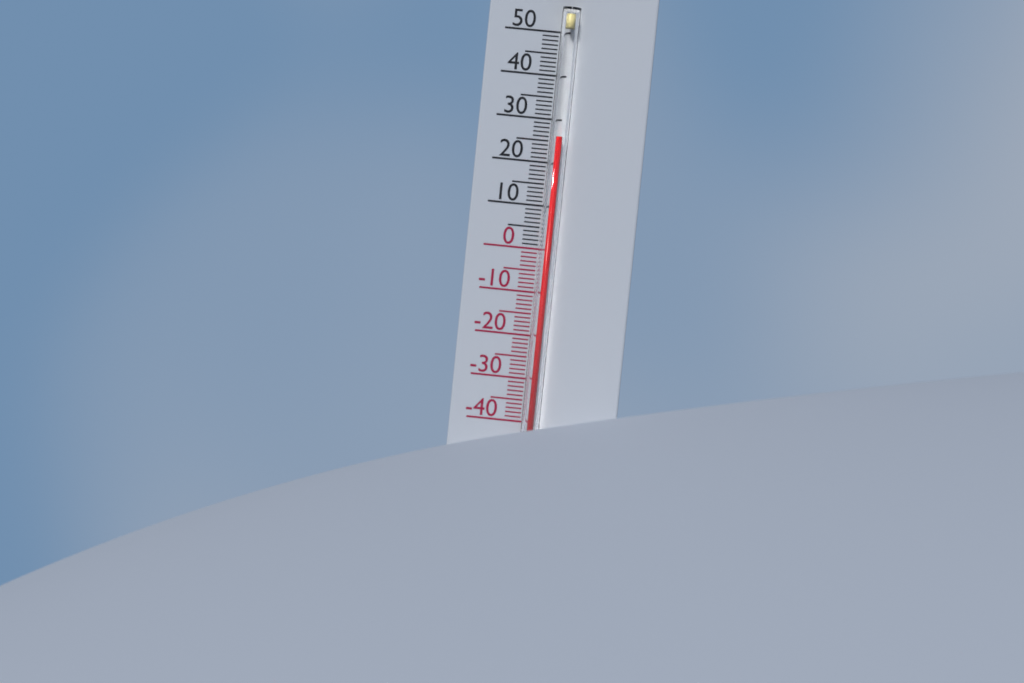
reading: 26 °C
